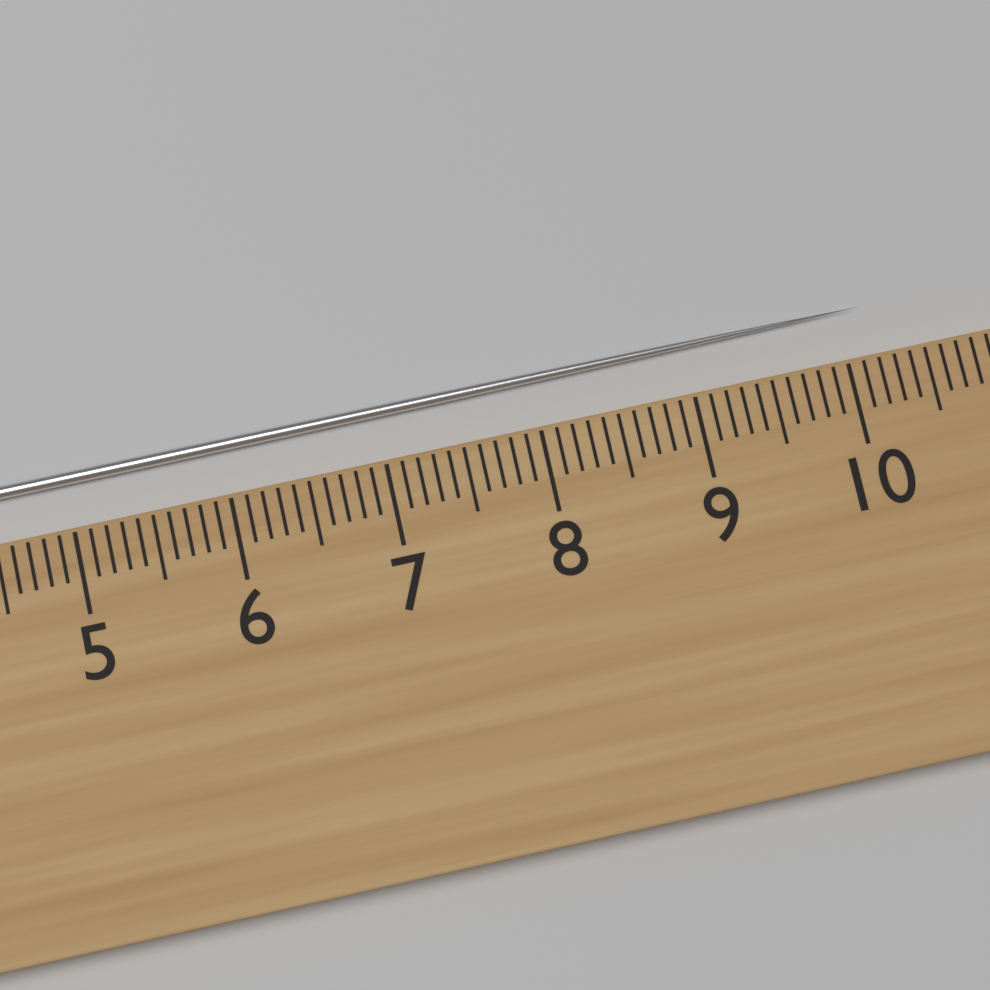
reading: 10.2 cm
